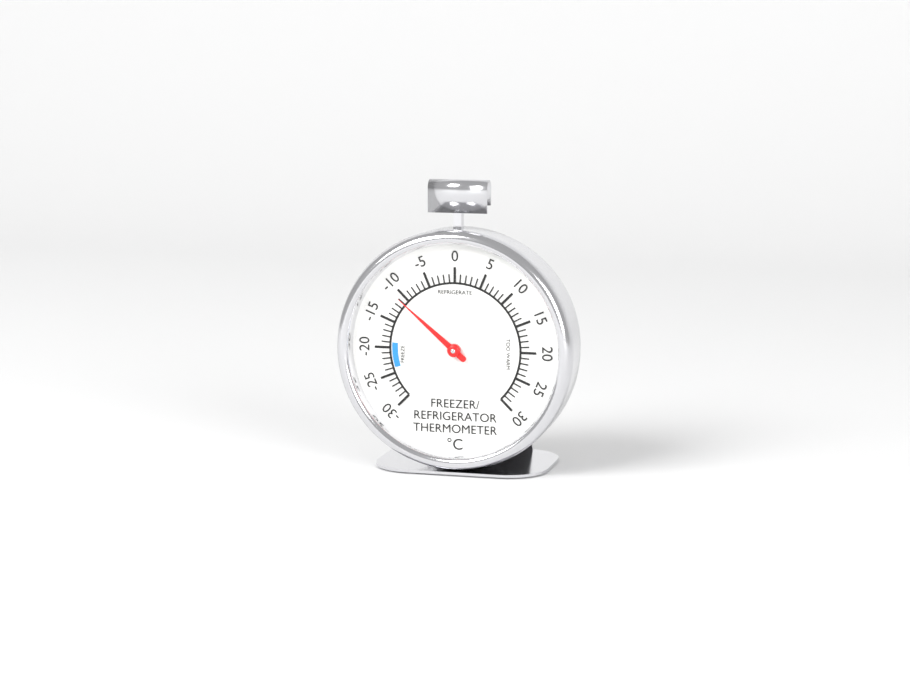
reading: -11 °C
